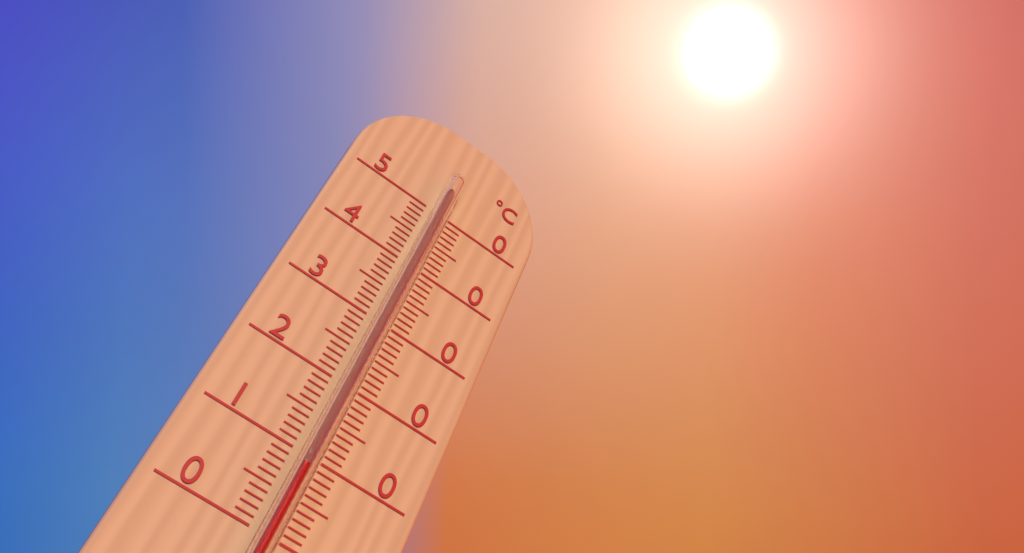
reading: 8 °C
